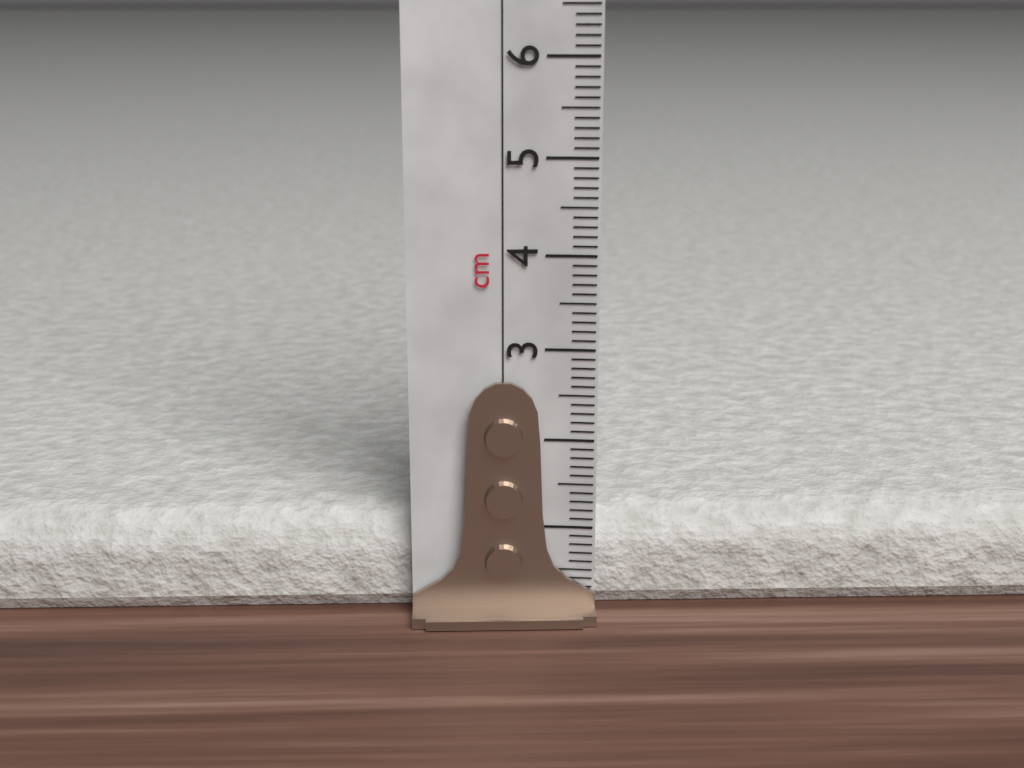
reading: 1.1 cm
